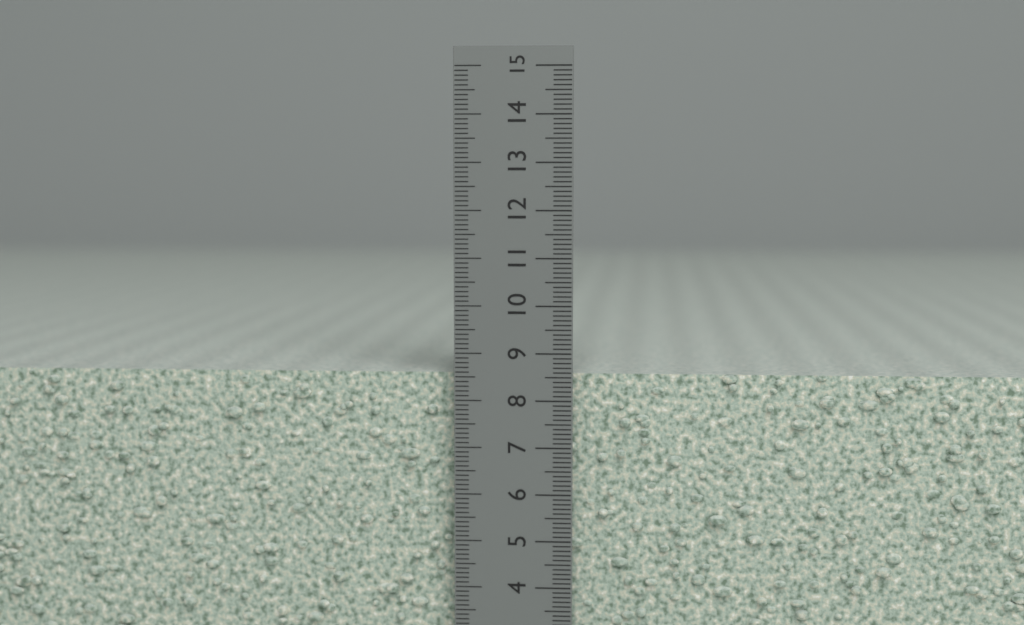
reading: 8.6 cm
